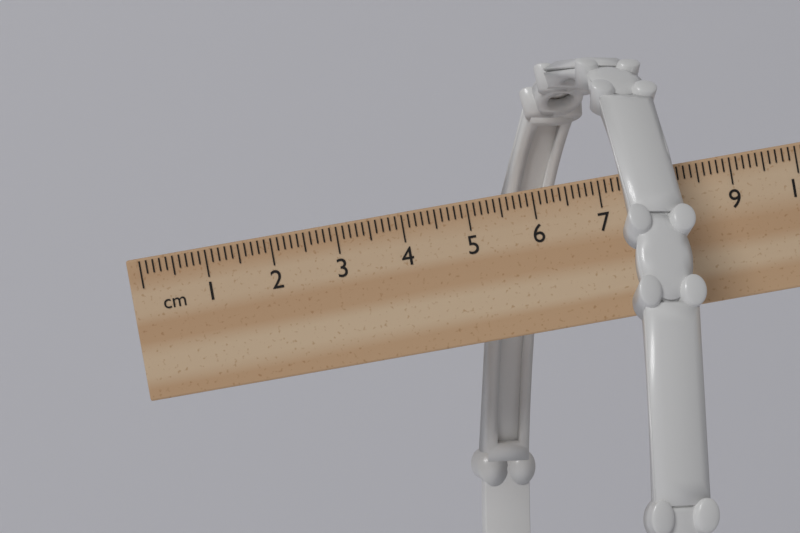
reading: 8.1 cm
